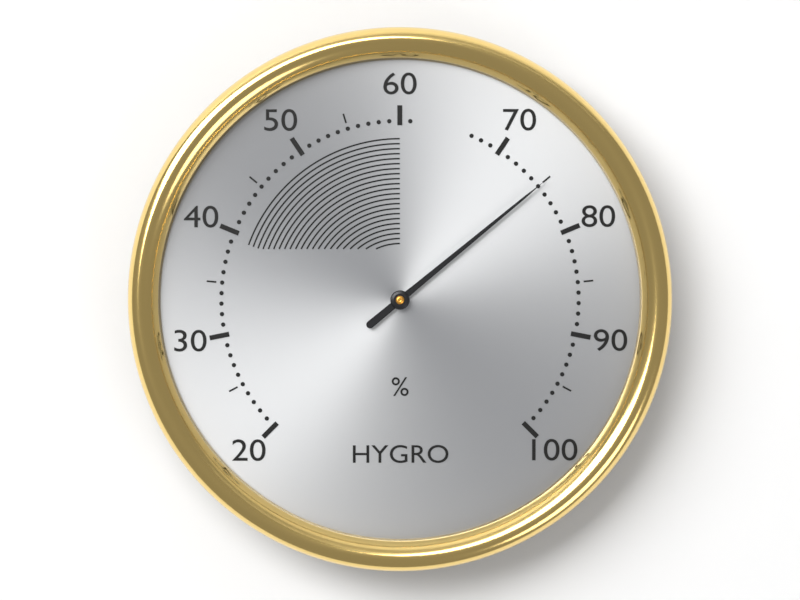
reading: 75 %
